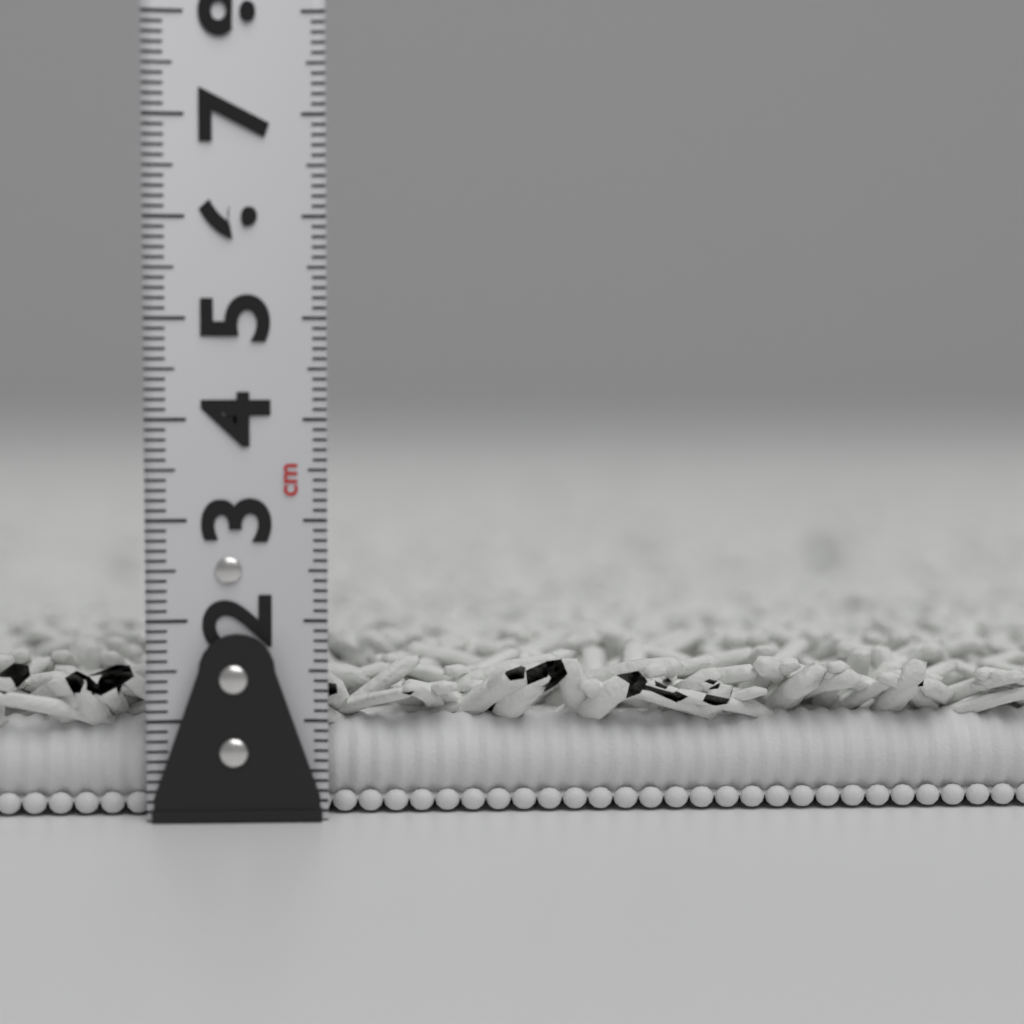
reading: 1.6 cm
